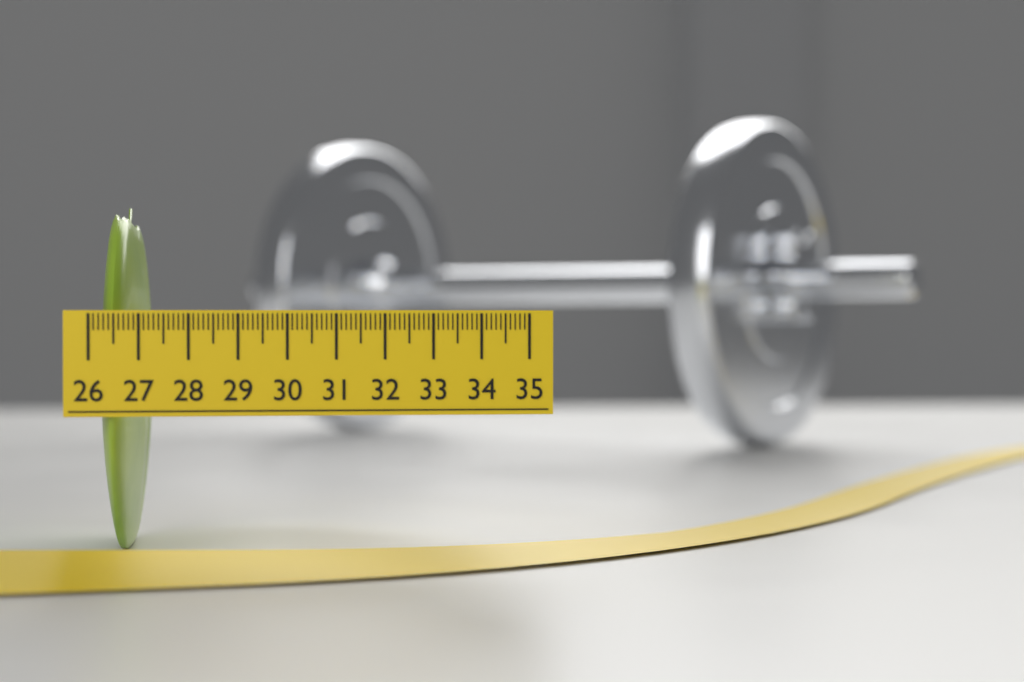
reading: 26.9 (no unit)
